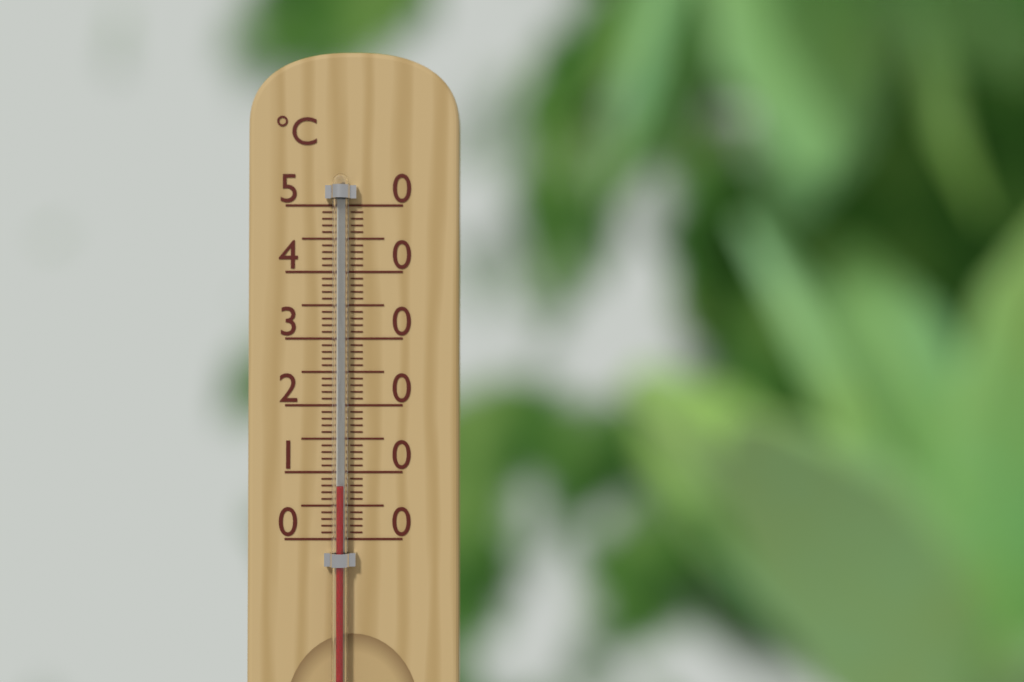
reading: 8 °C
